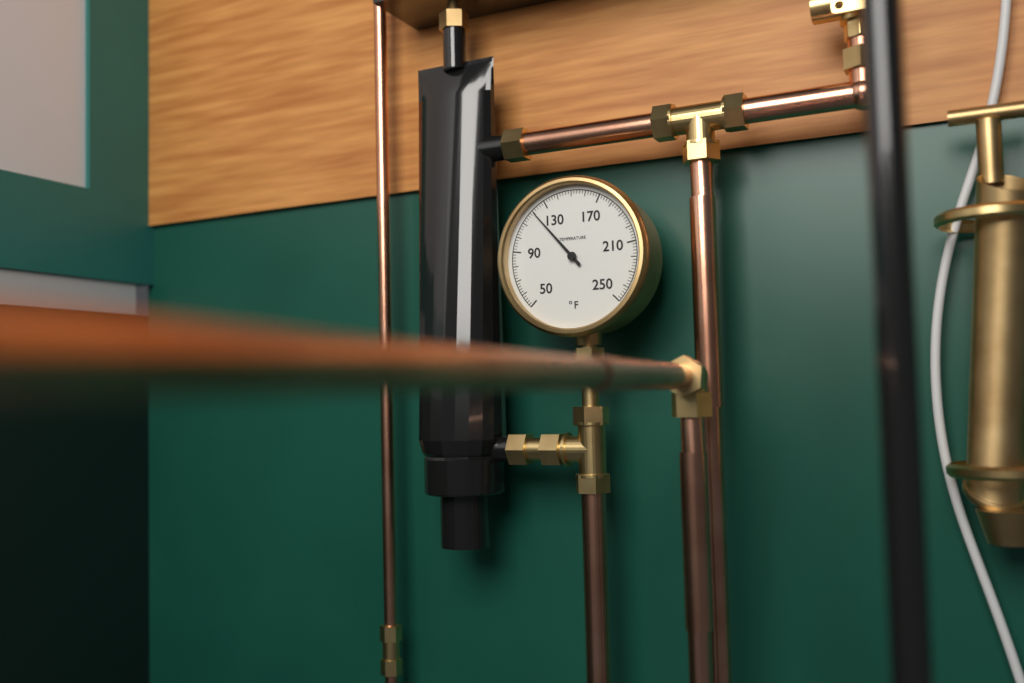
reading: 120 °F
